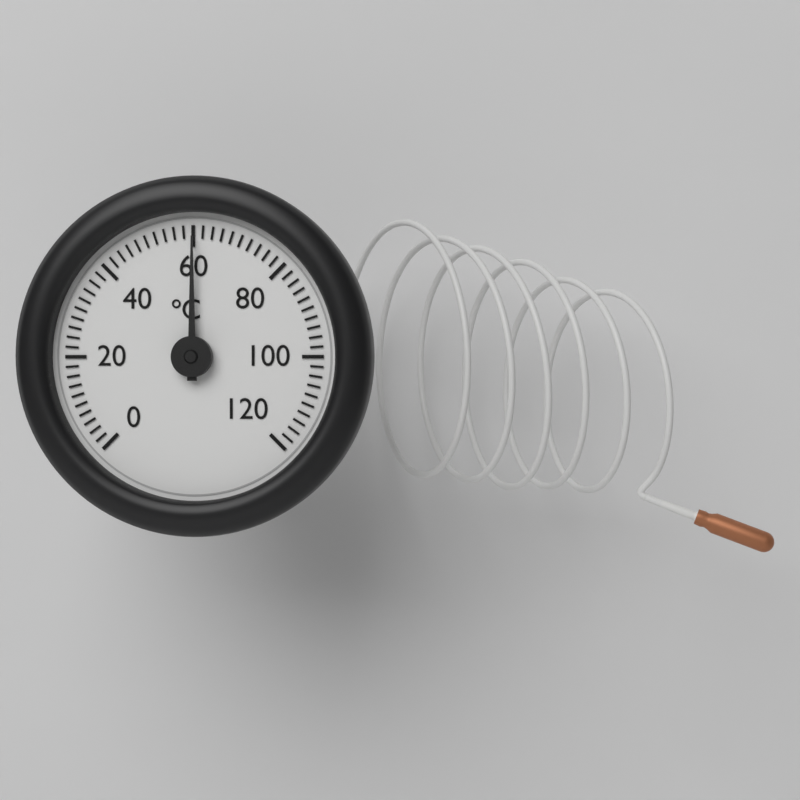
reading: 60 °C
